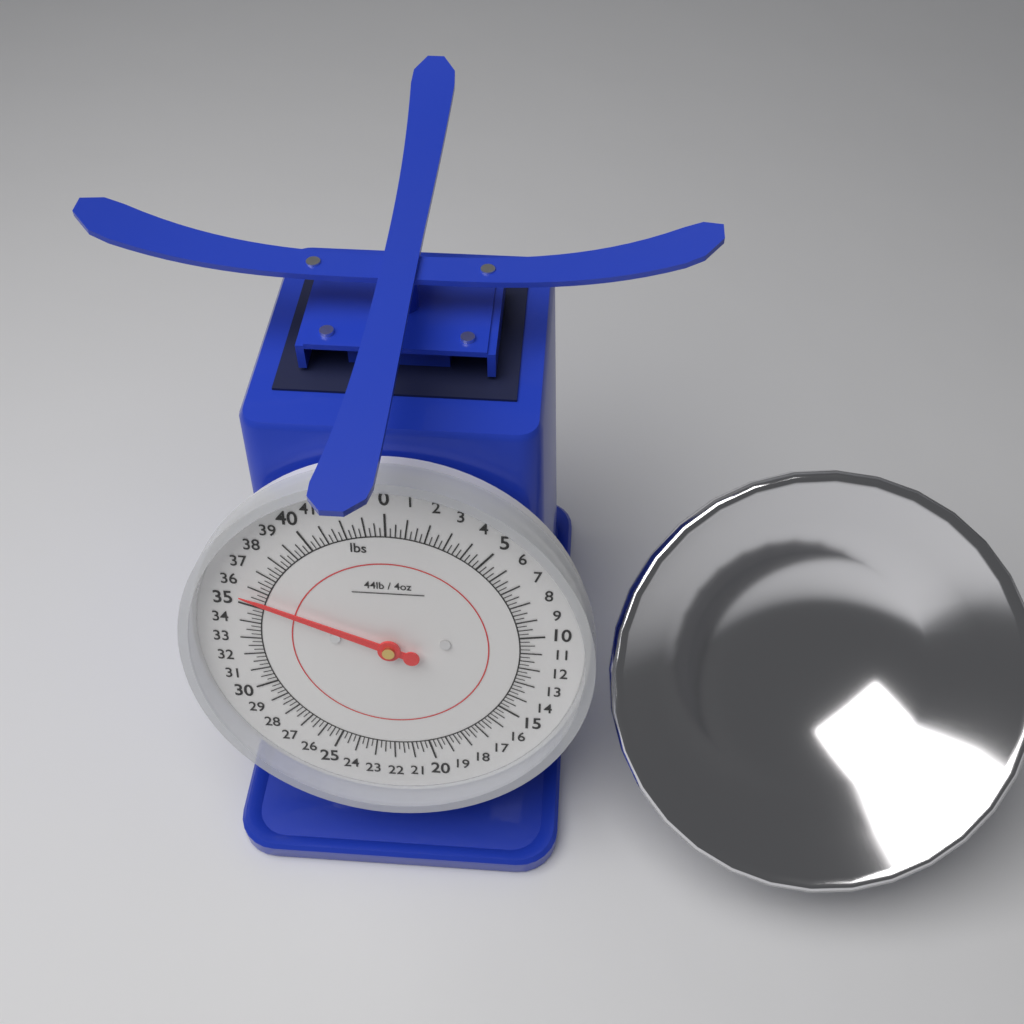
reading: 35.50 lbs
